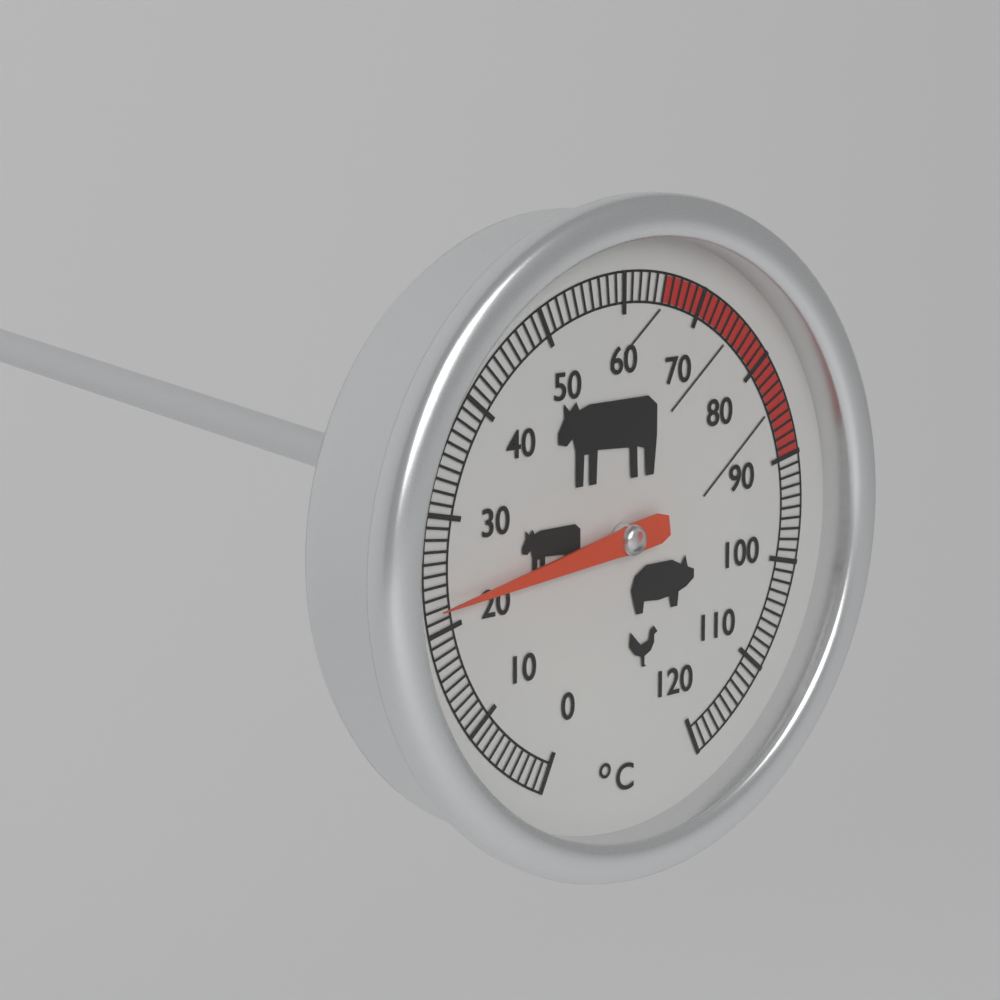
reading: 22 °C
